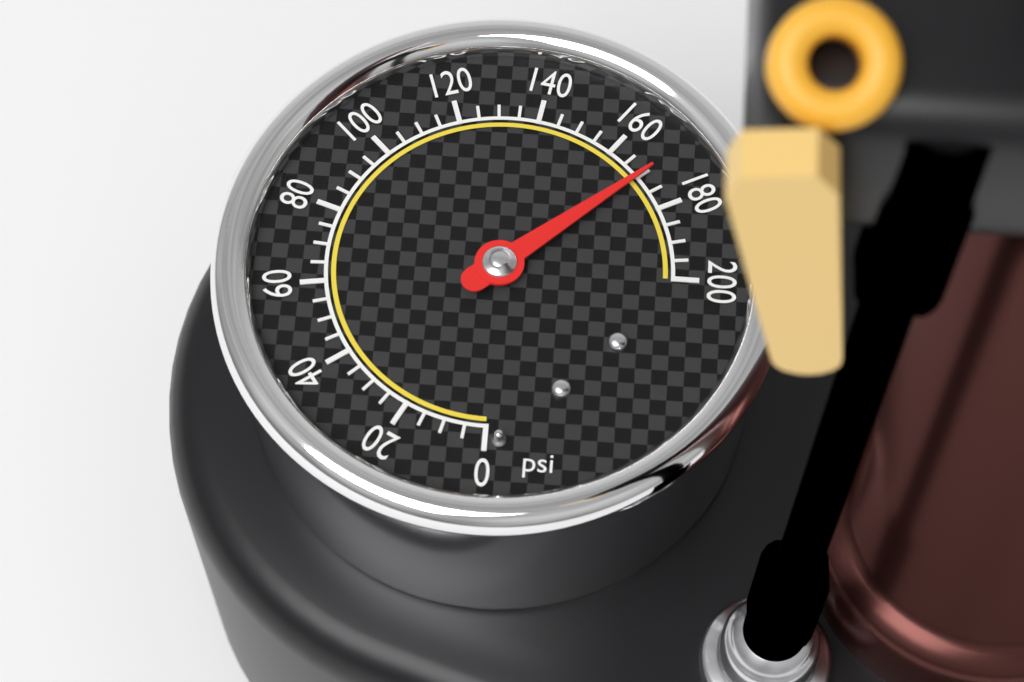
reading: 170 psi
